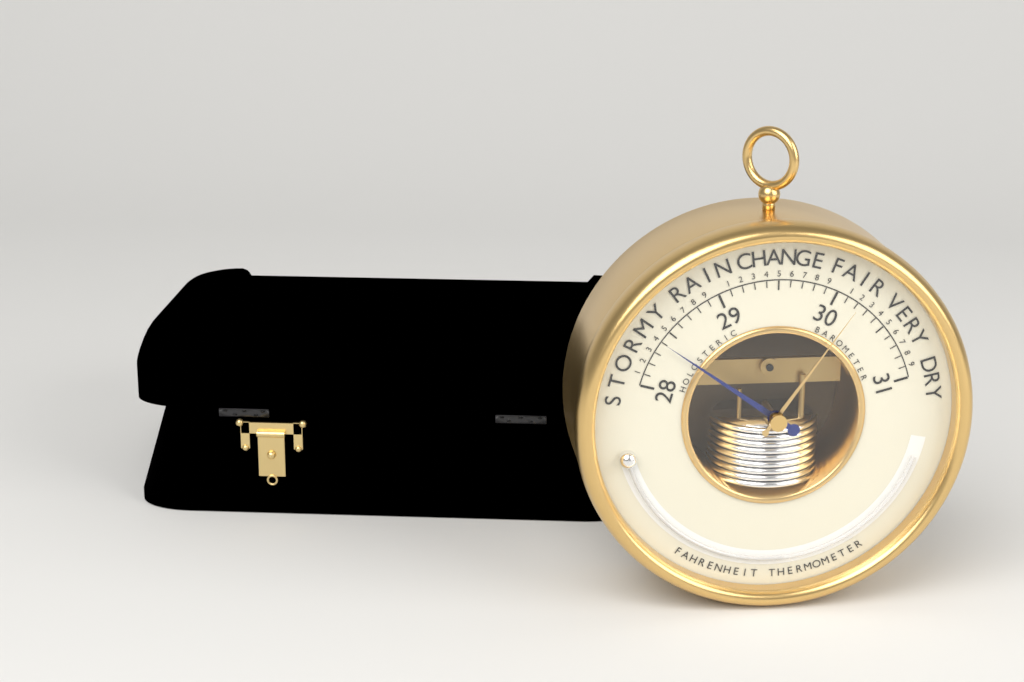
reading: 28.4 inHg
